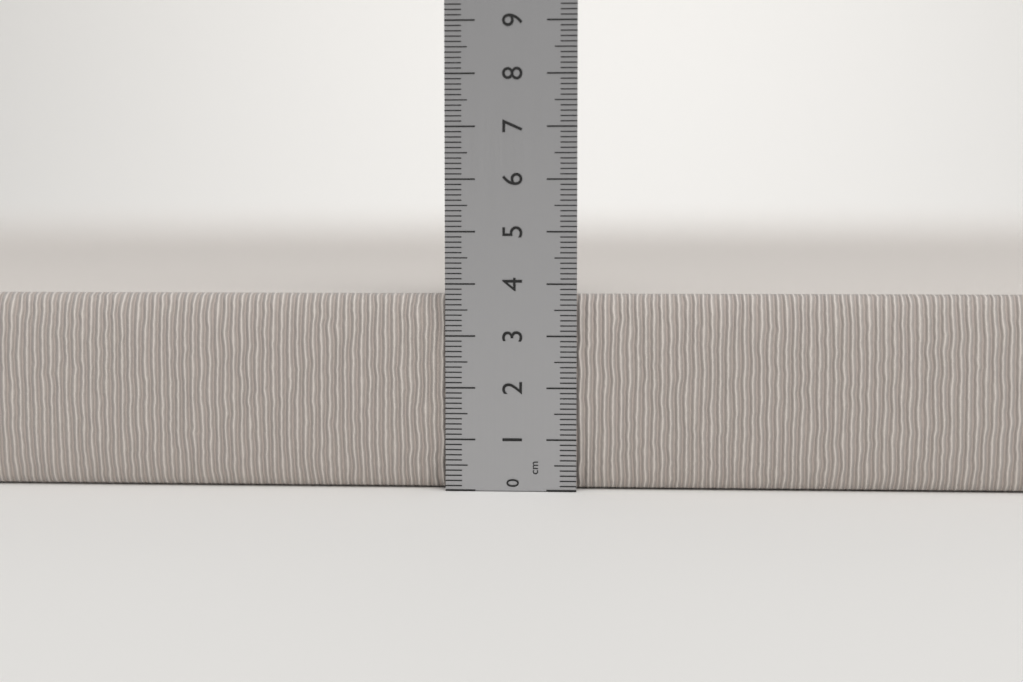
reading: 3.8 cm
